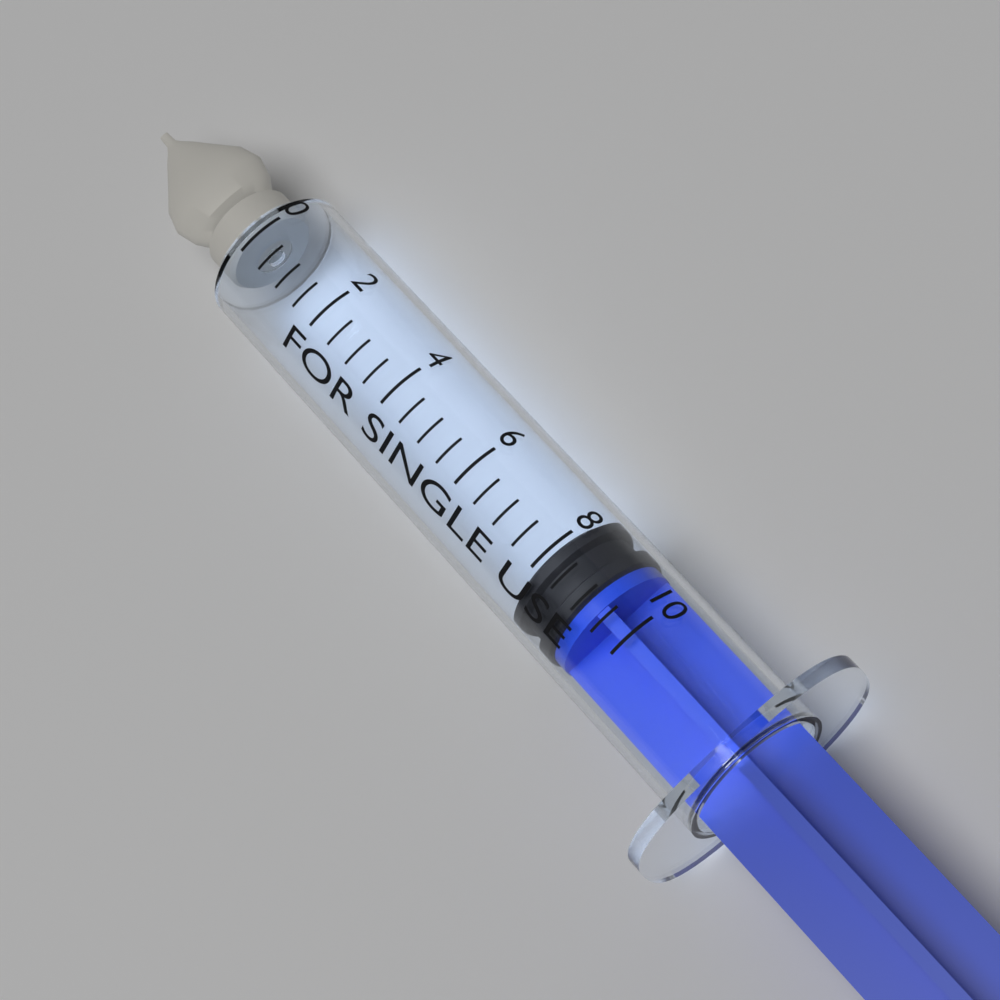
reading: 8.0 (no unit)
